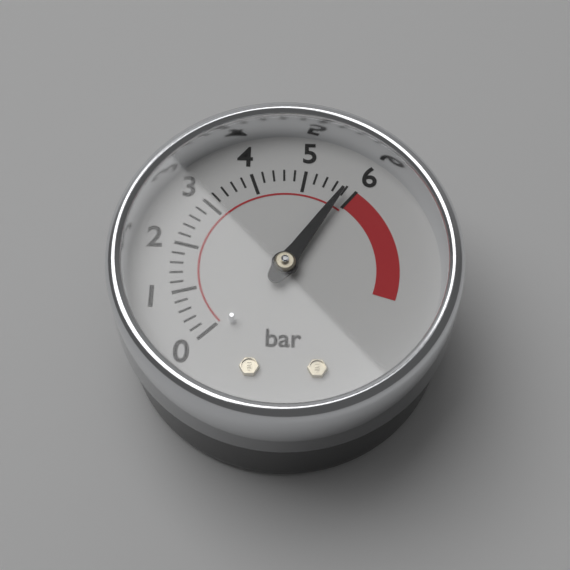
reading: 5.8 bar
